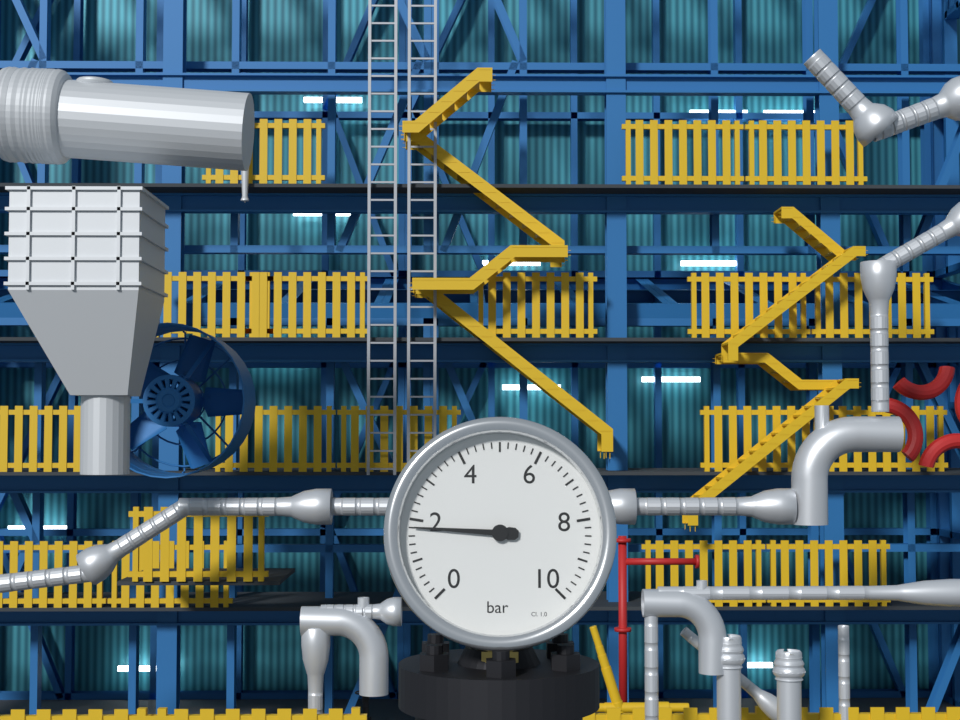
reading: 1.8 bar
